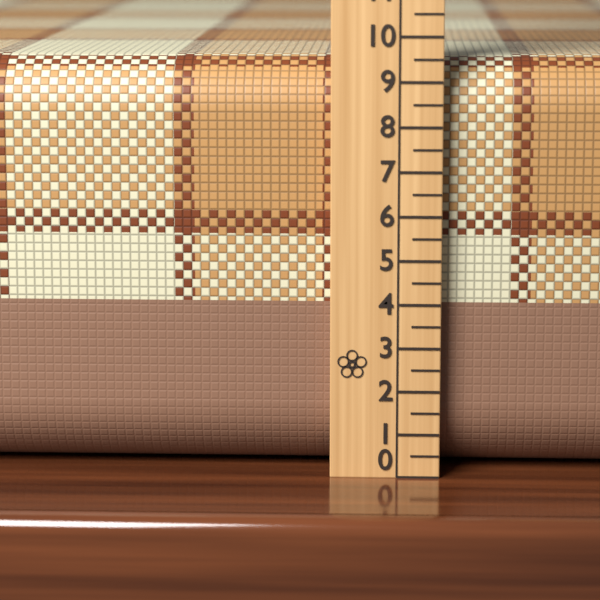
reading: 9.5 (no unit)
